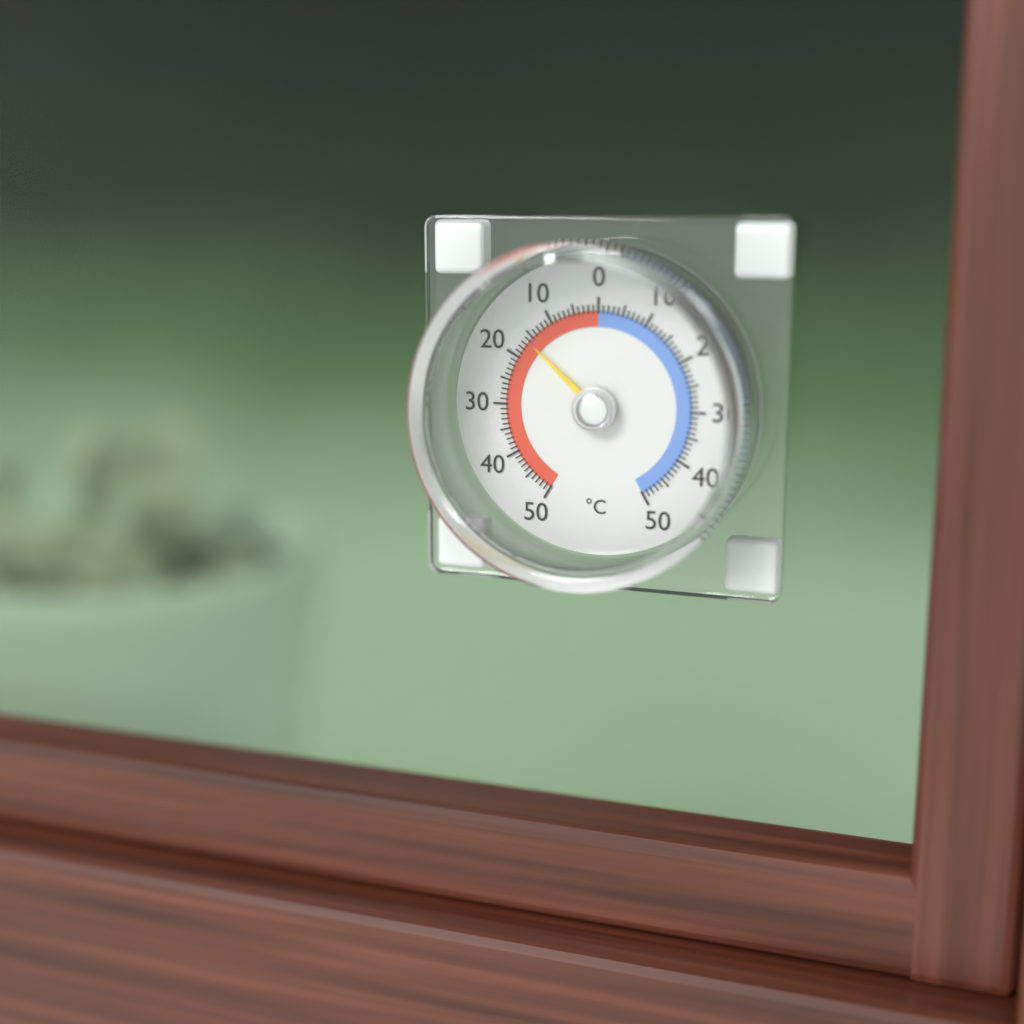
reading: 16 °C
